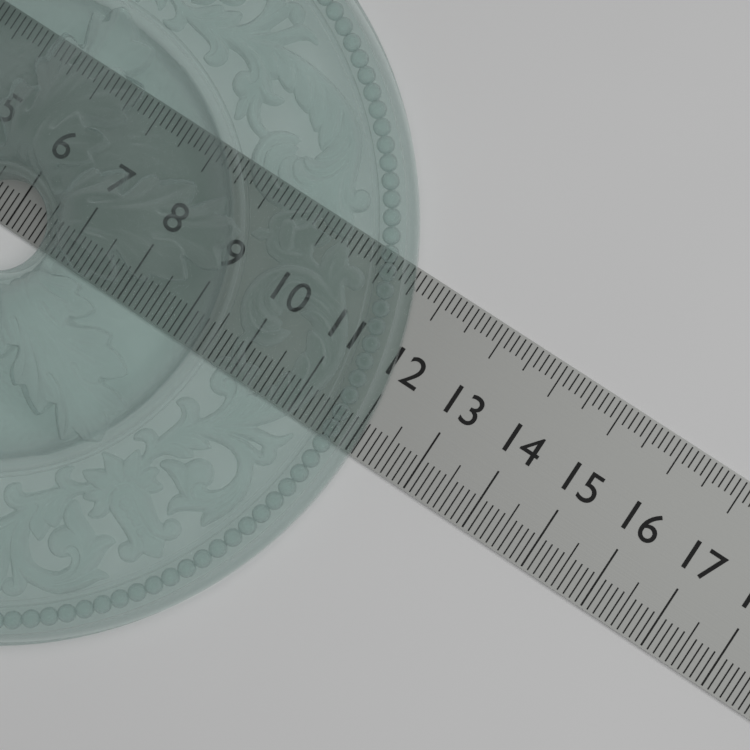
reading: 12.1 (no unit)
